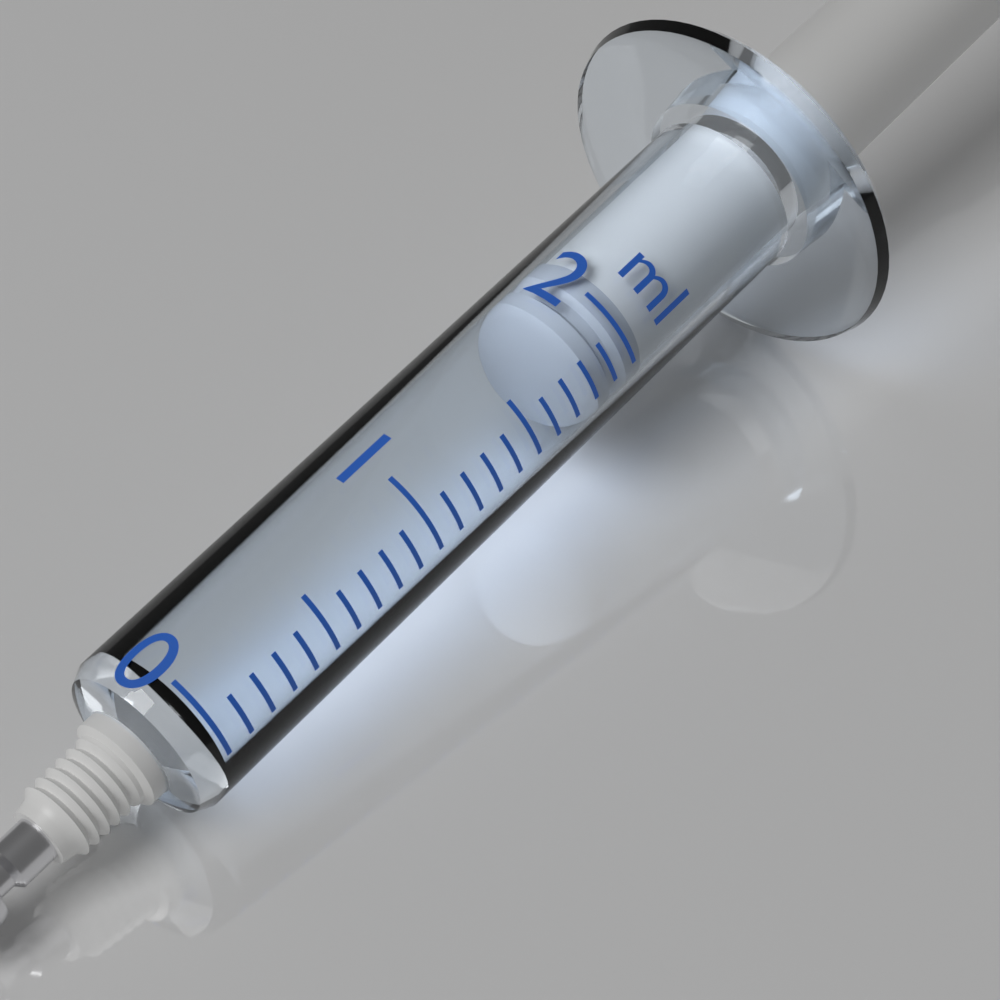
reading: 1.8 ml
